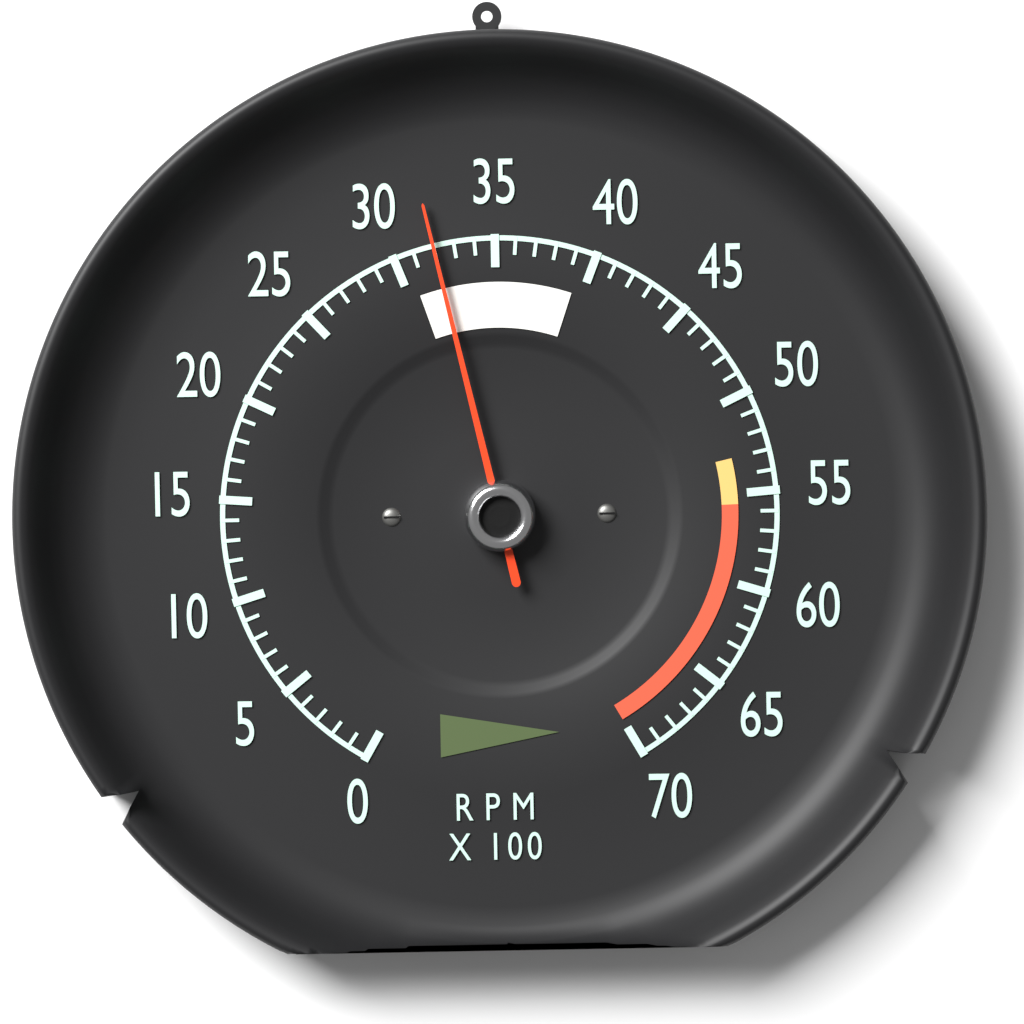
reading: 3200 RPM
